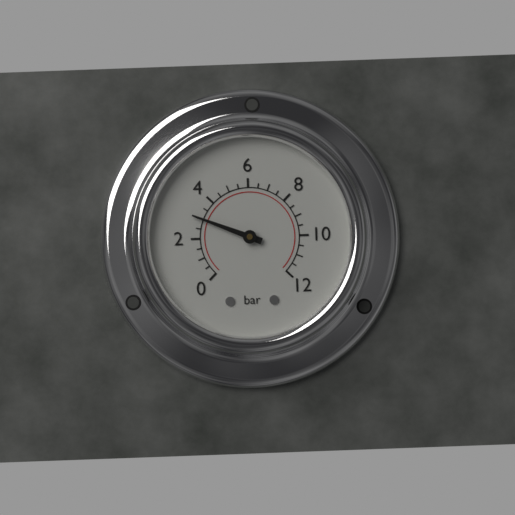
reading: 3.0 bar
